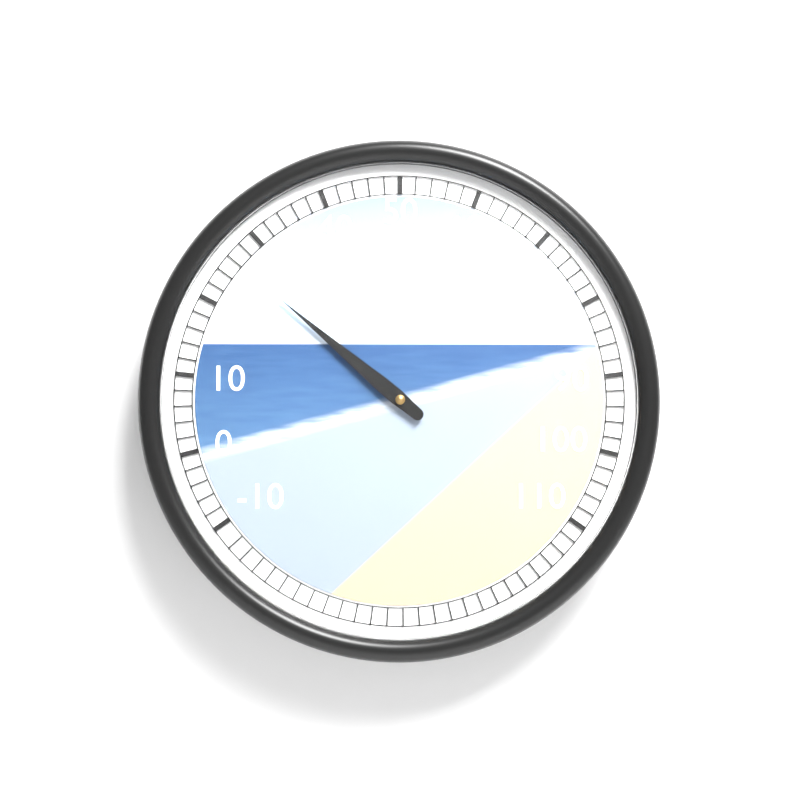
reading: 26 (no unit)
